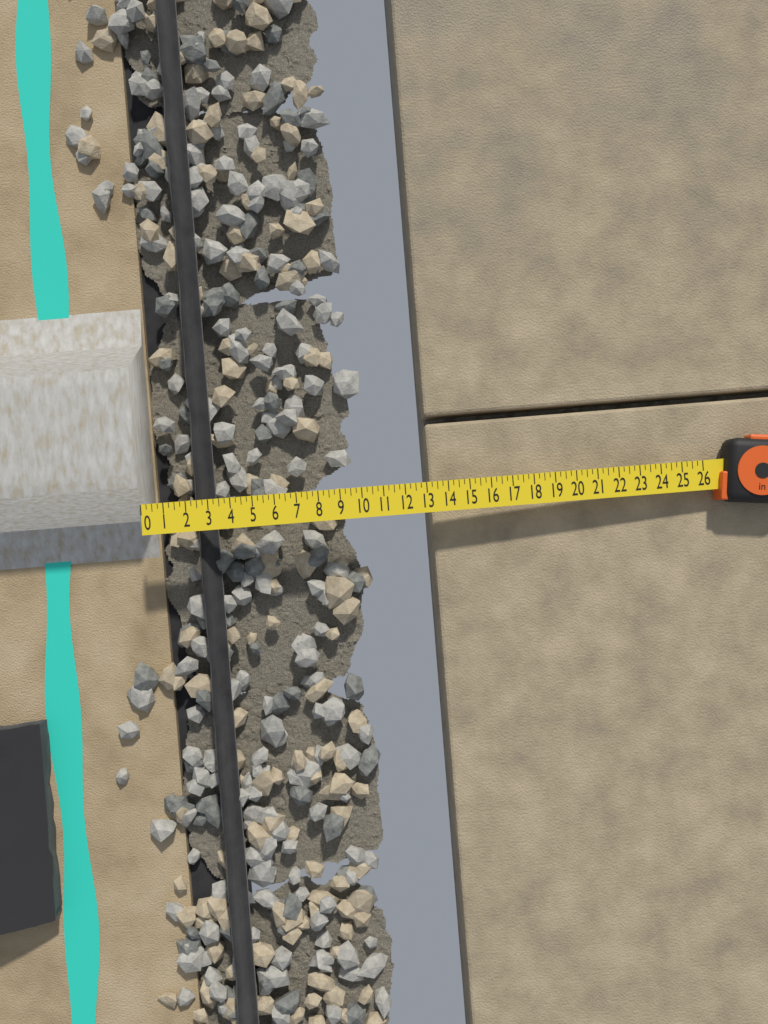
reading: 3.00 in
